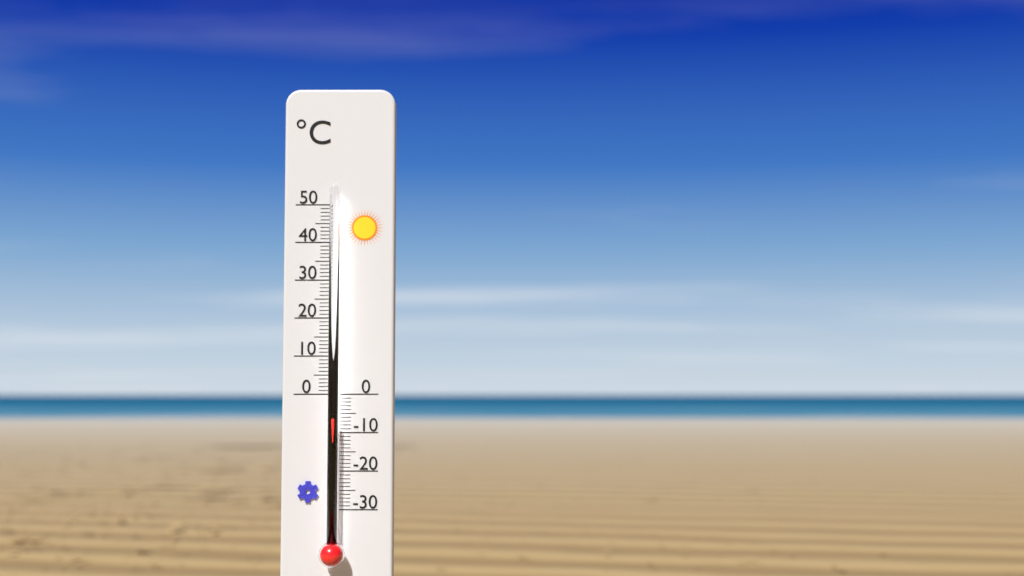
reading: -6 °C
